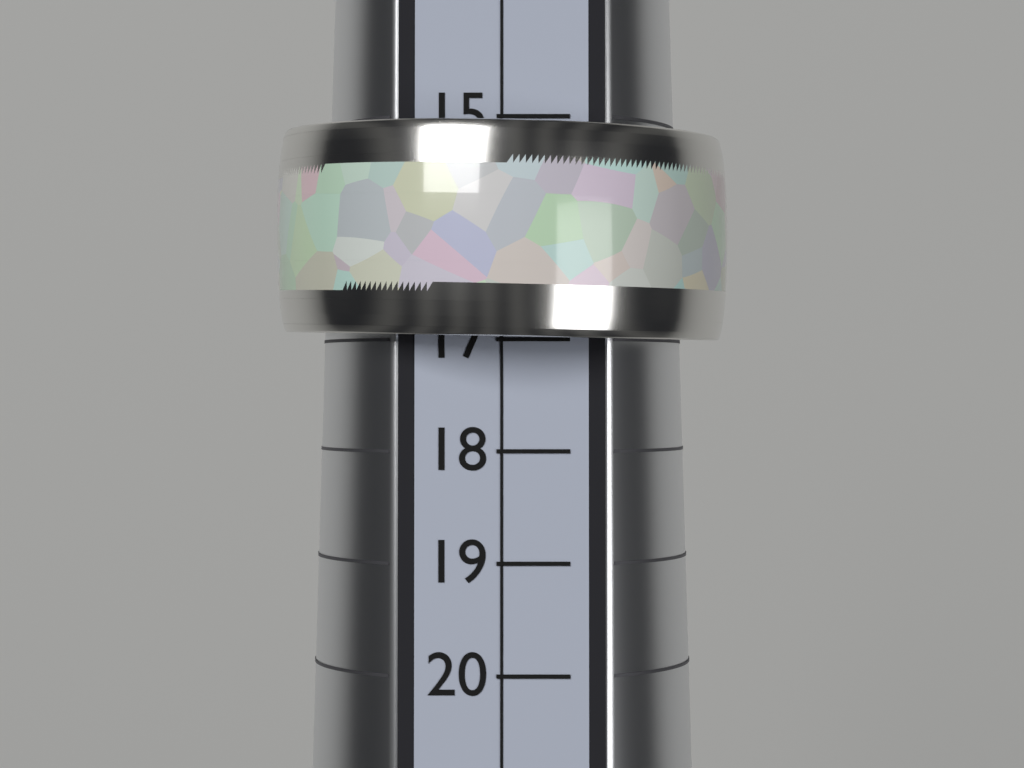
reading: 17 (no unit)
